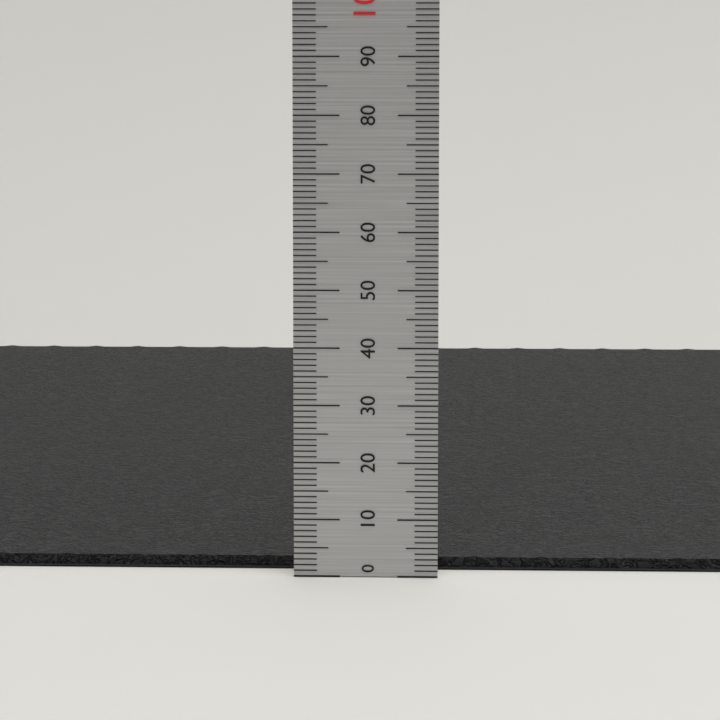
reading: 2 (no unit)
